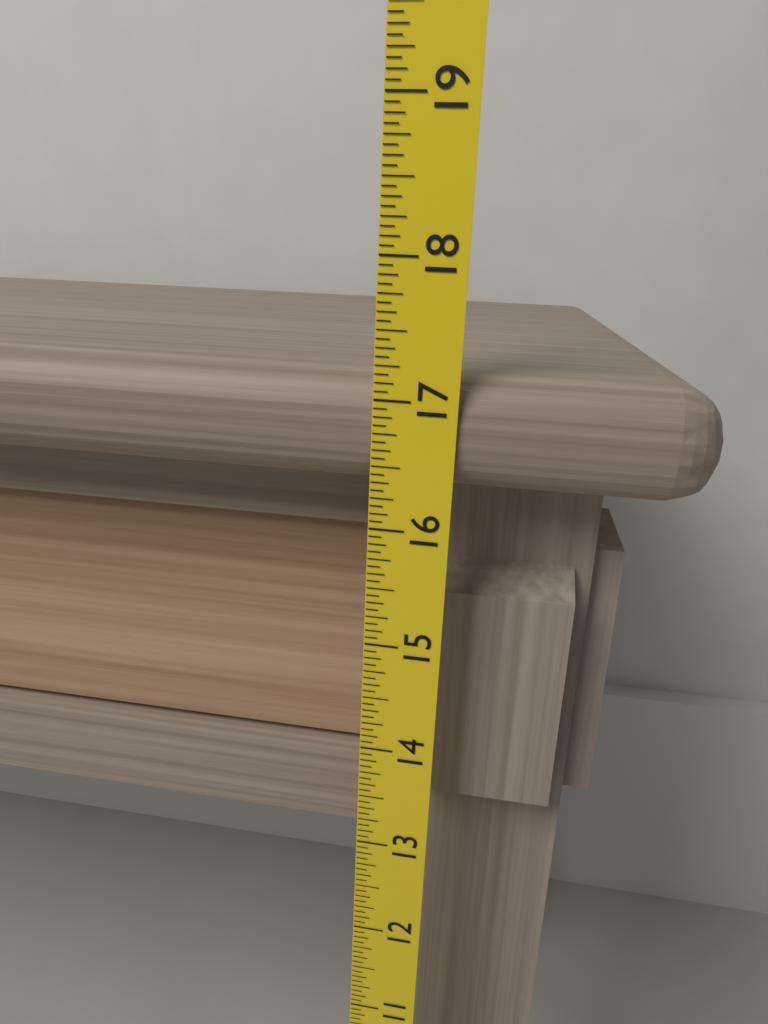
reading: 17.1875 (no unit)
